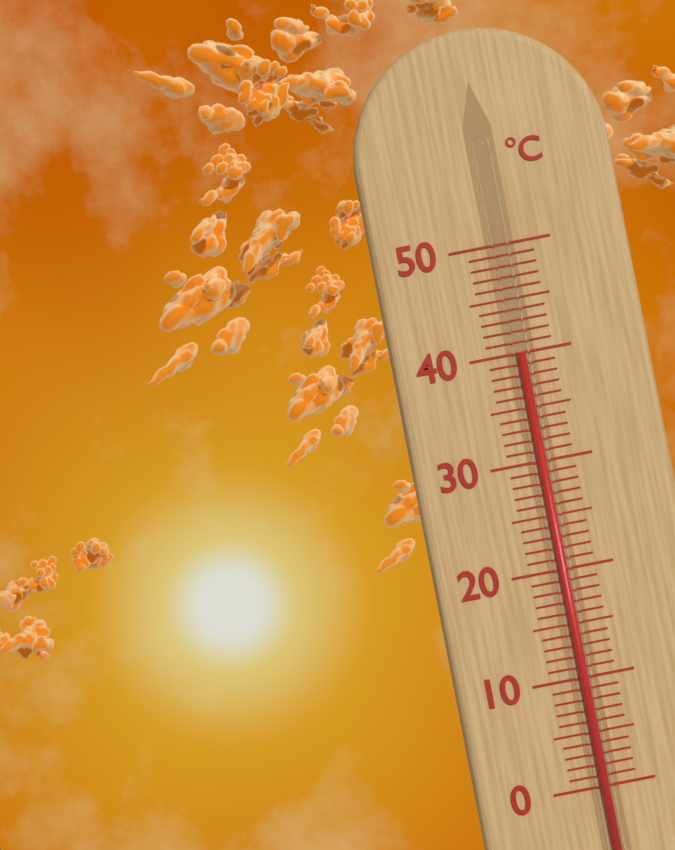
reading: 40 °C
